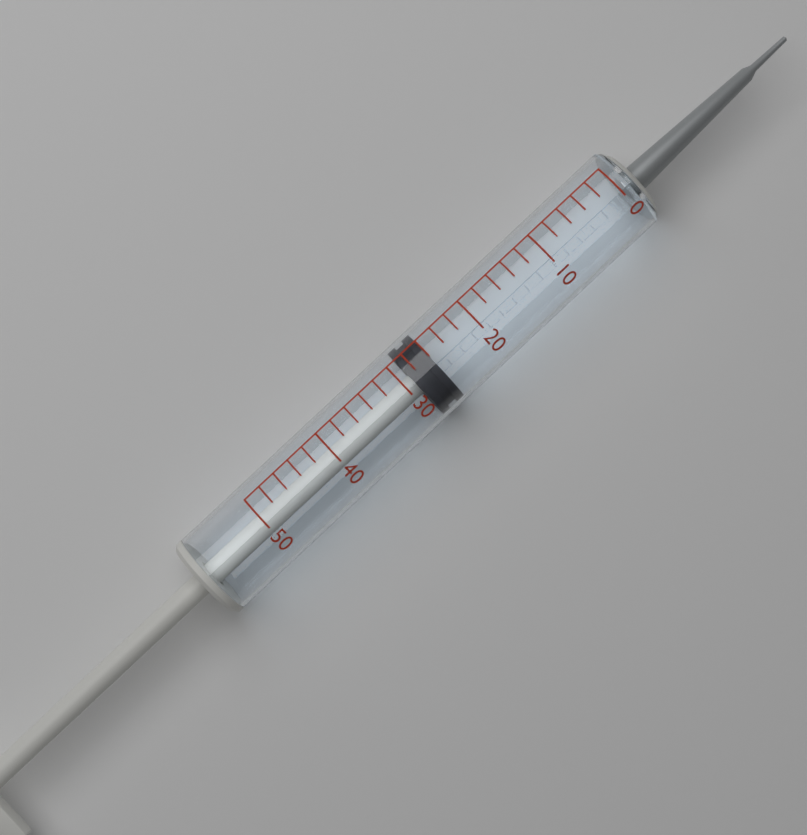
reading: 26 (no unit)
